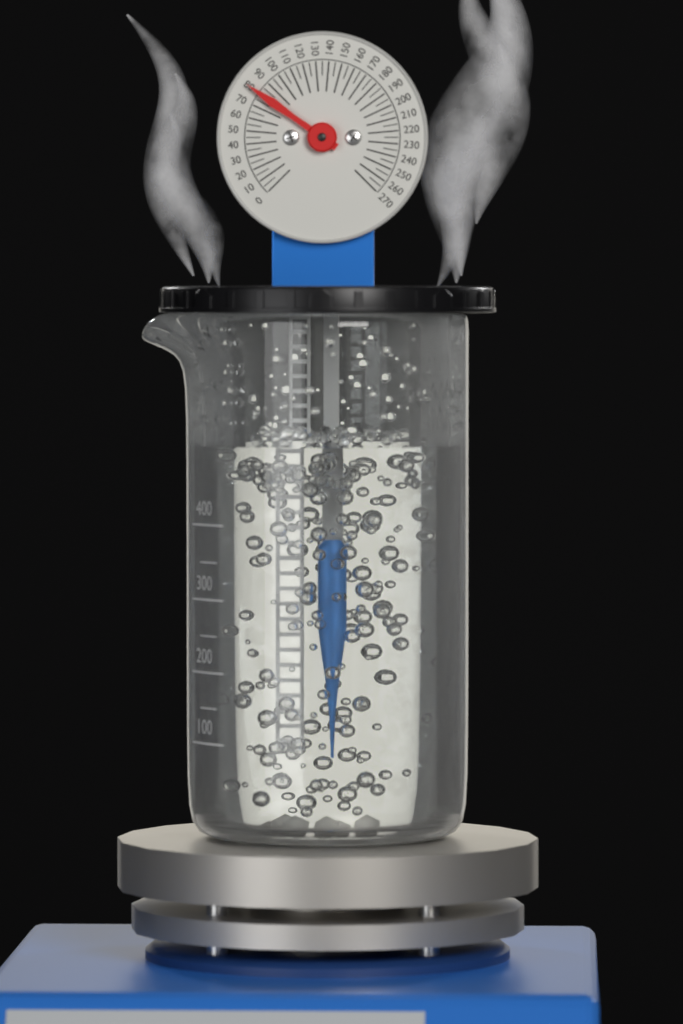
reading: 80 (no unit)
